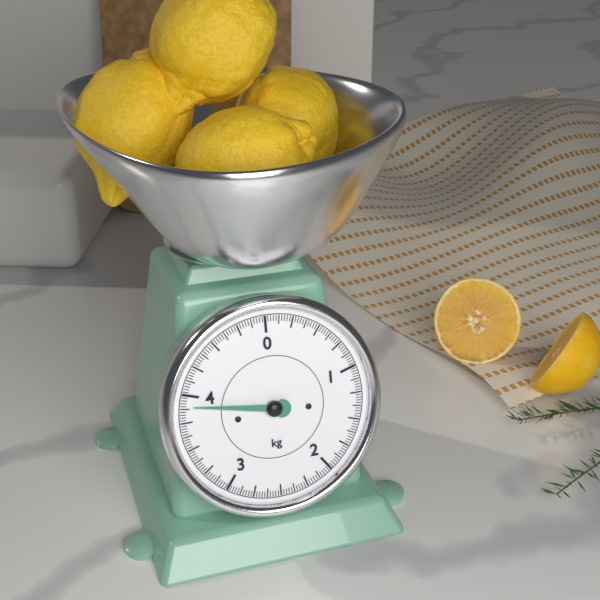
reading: 3.900 kg
